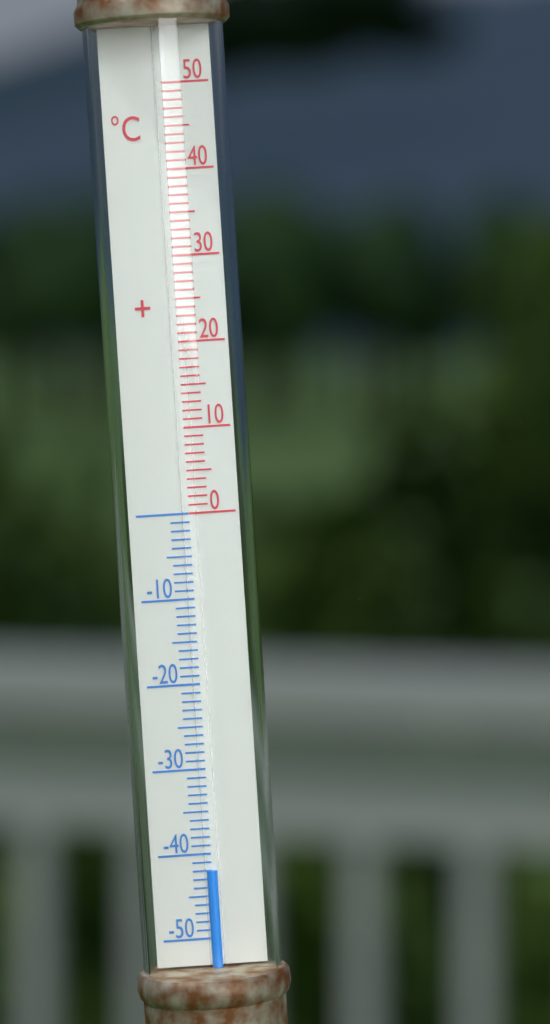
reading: -42 °C
